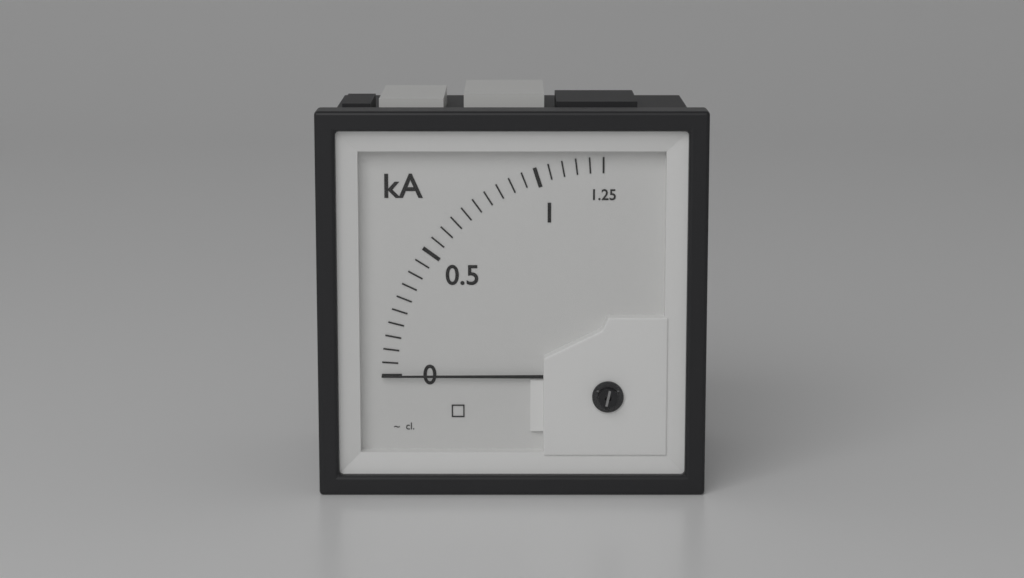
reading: 0.00 kA
